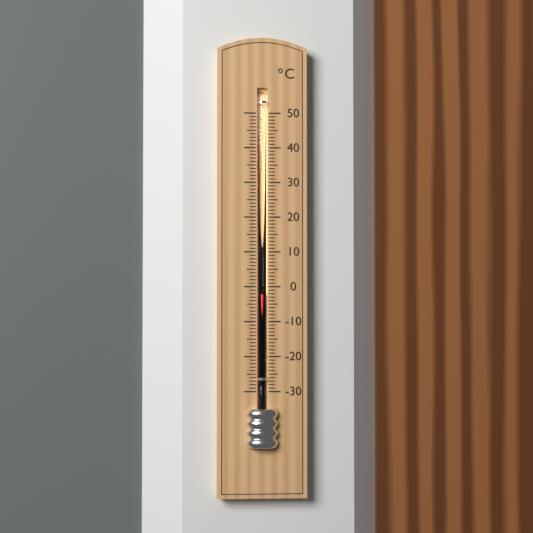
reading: -2 °C
